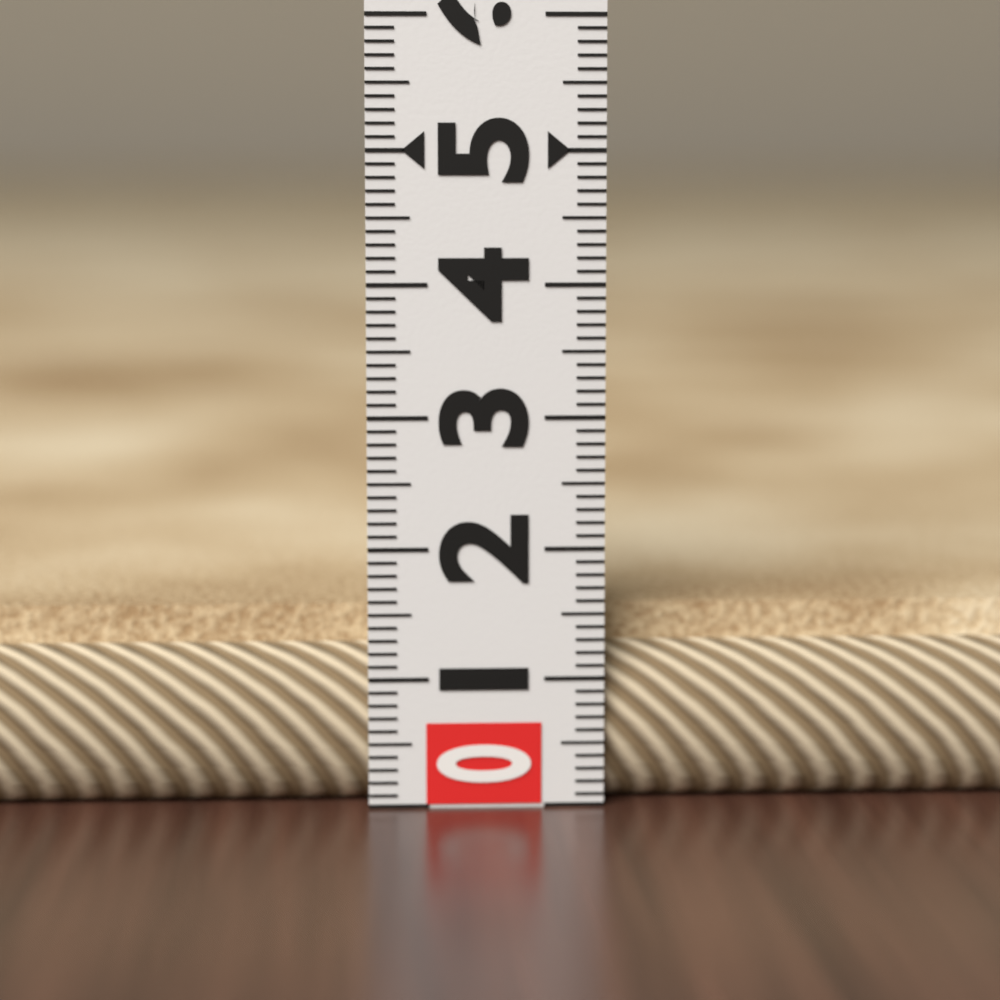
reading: 1.5 (no unit)
